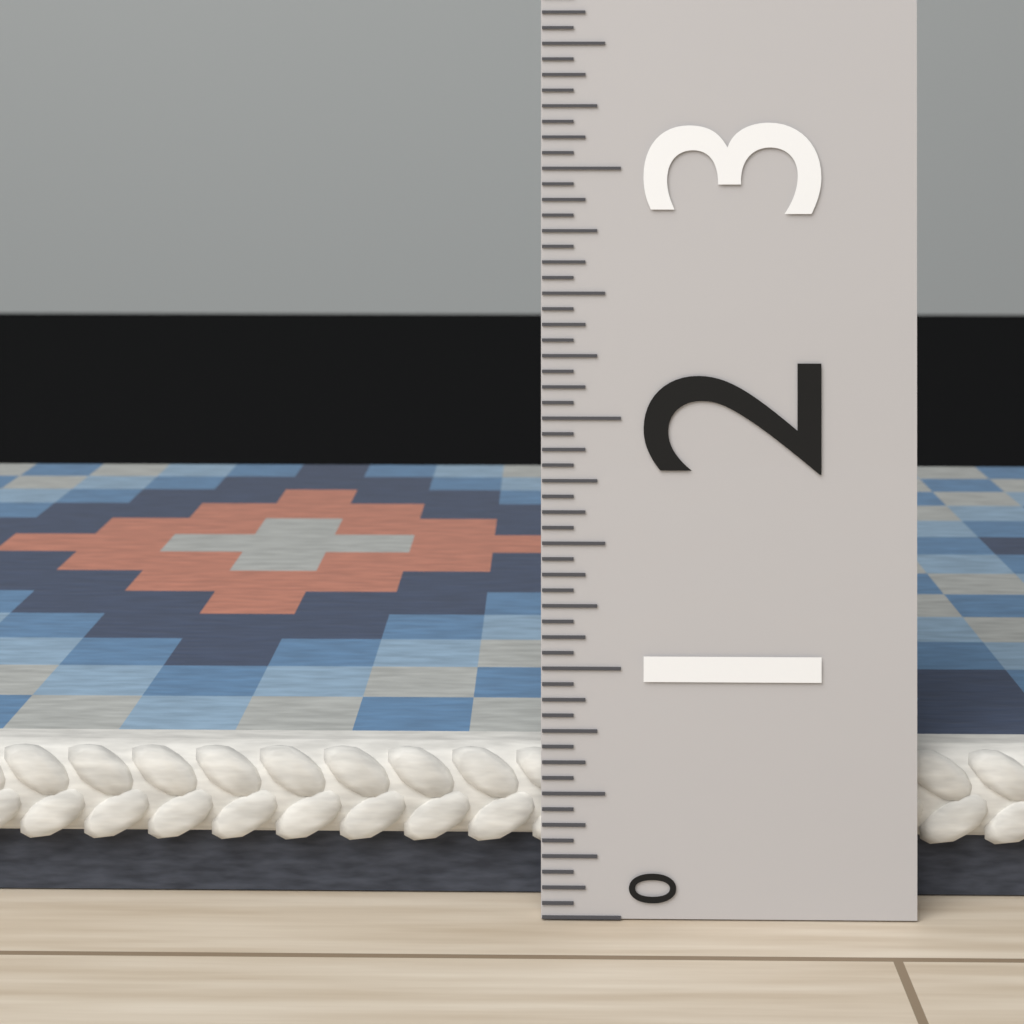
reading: 0.6250 (no unit)
